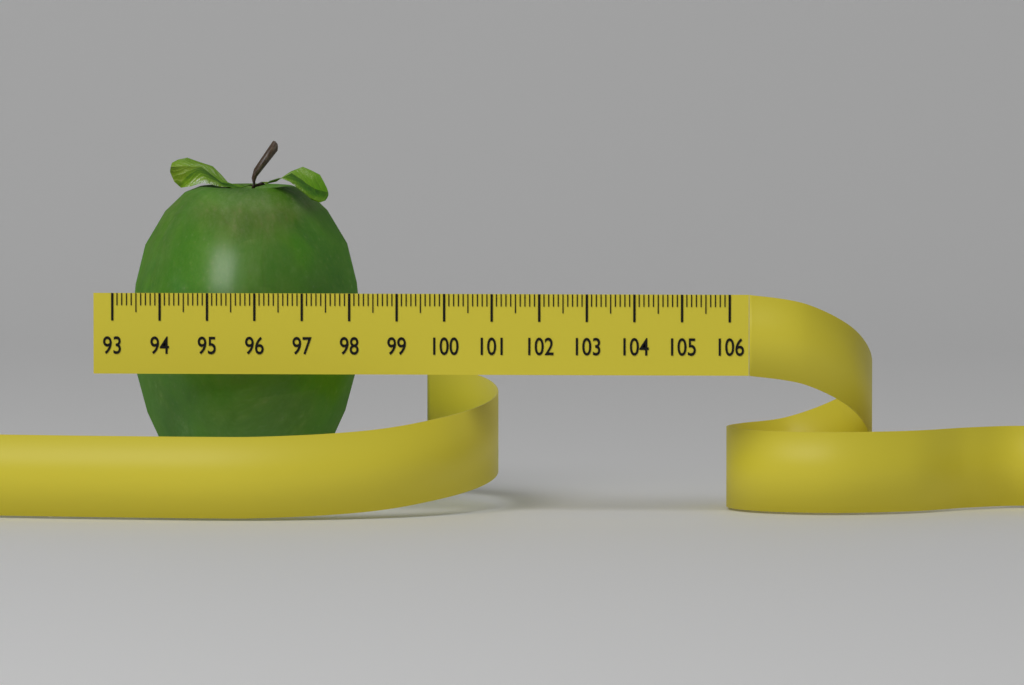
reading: 97.9 (no unit)
